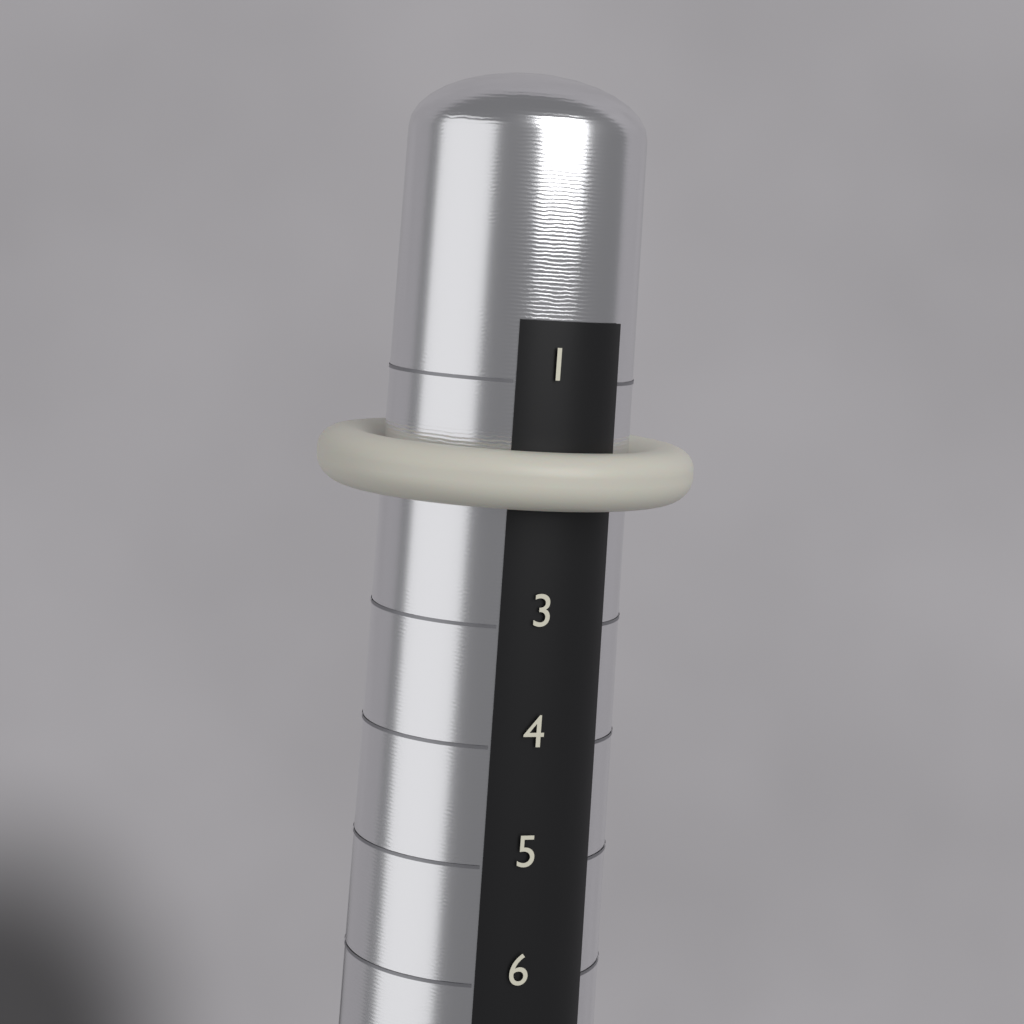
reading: 2 (no unit)
